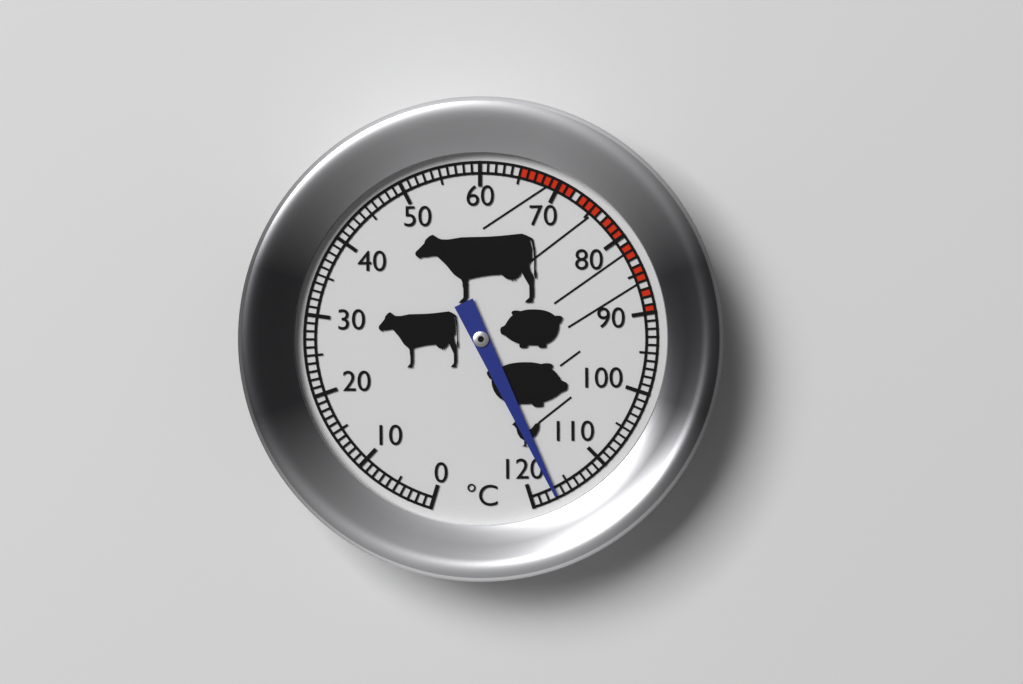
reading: 117 °C
